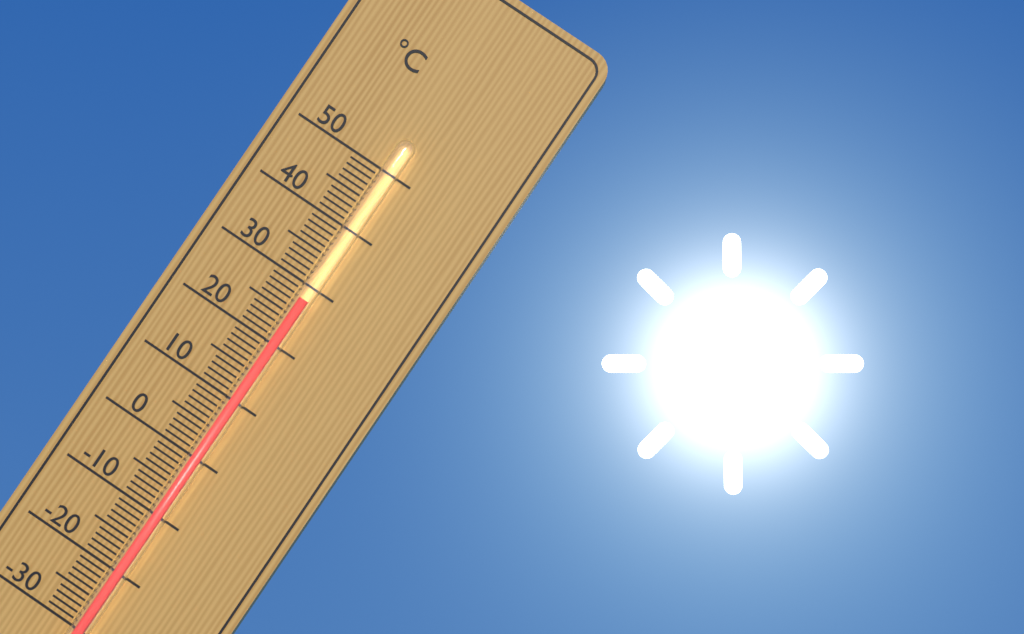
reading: 28 °C
